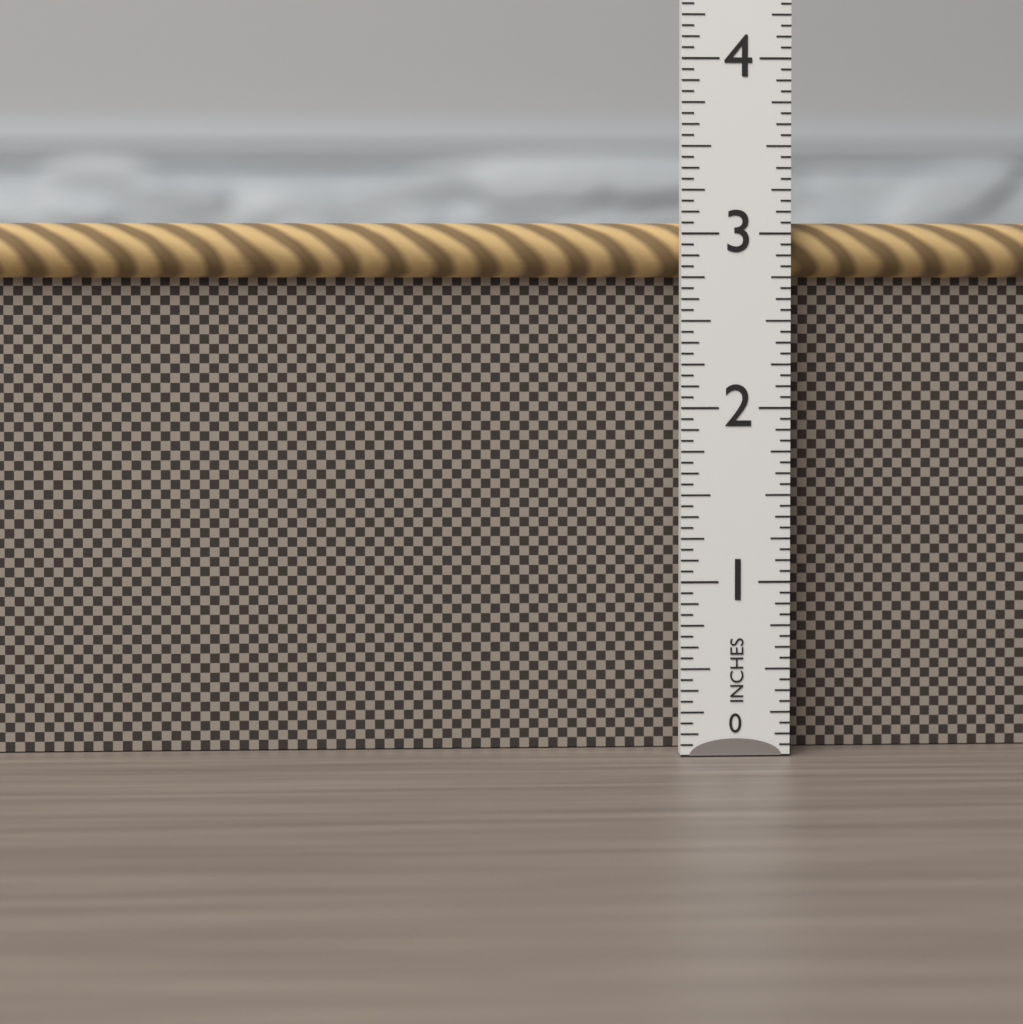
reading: 3.0625 in
